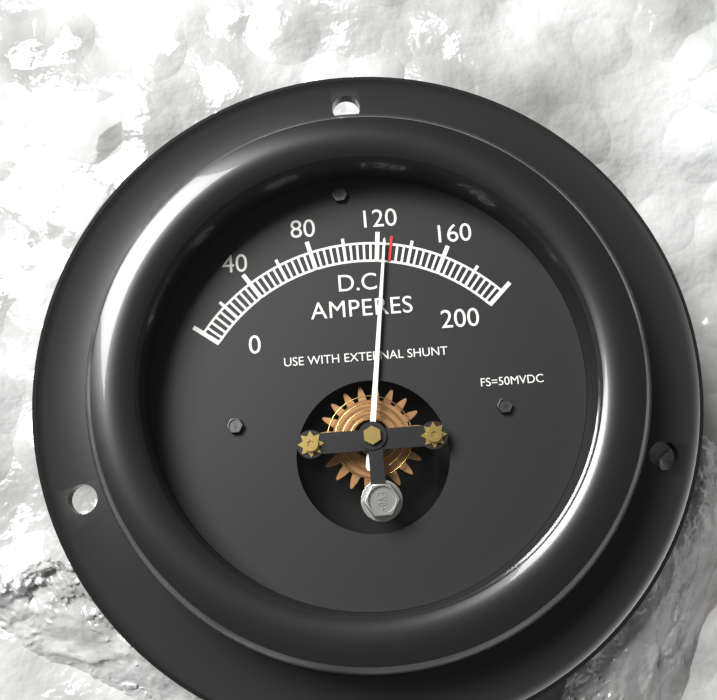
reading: 124 A
